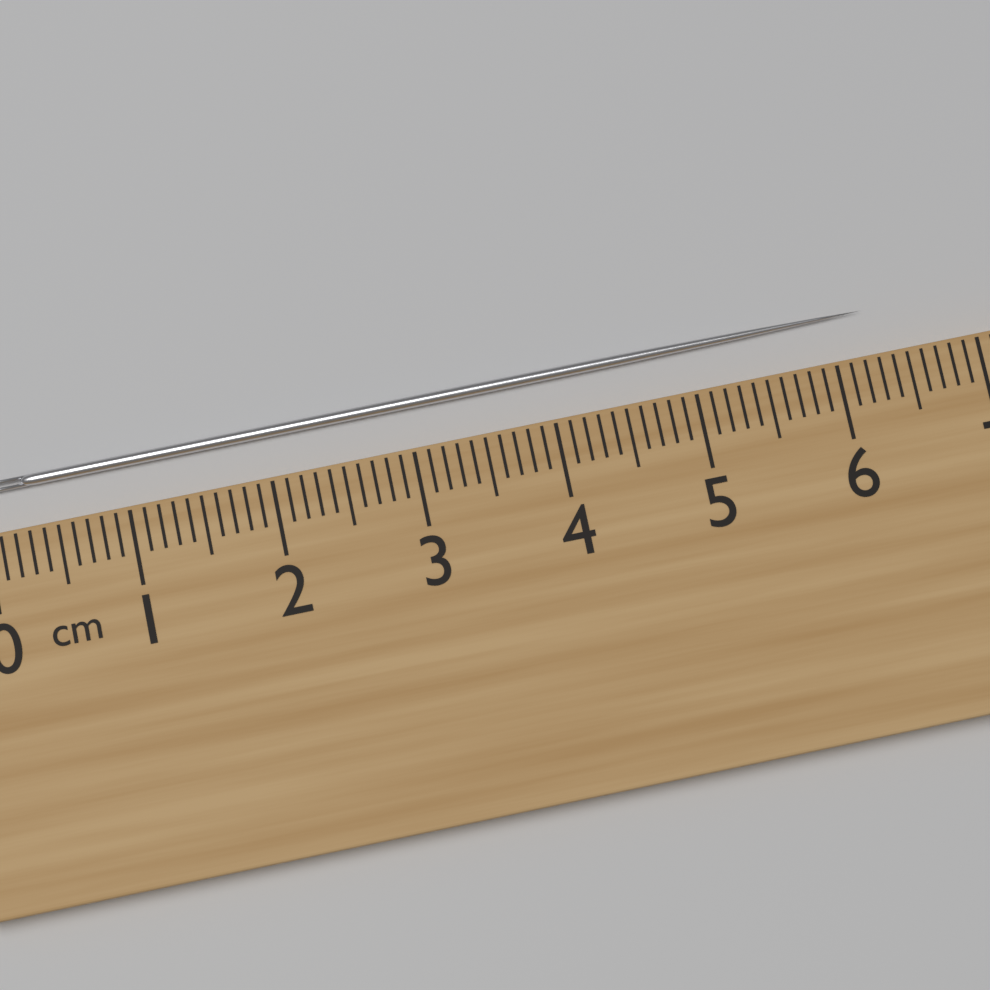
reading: 6.3 cm
